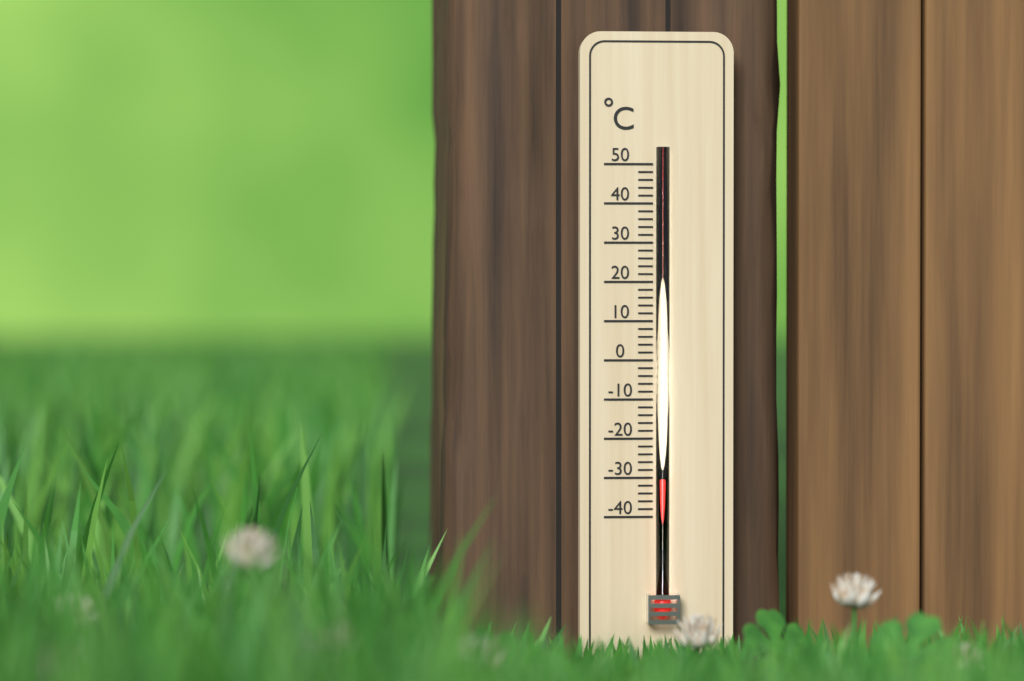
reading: -30 °C
